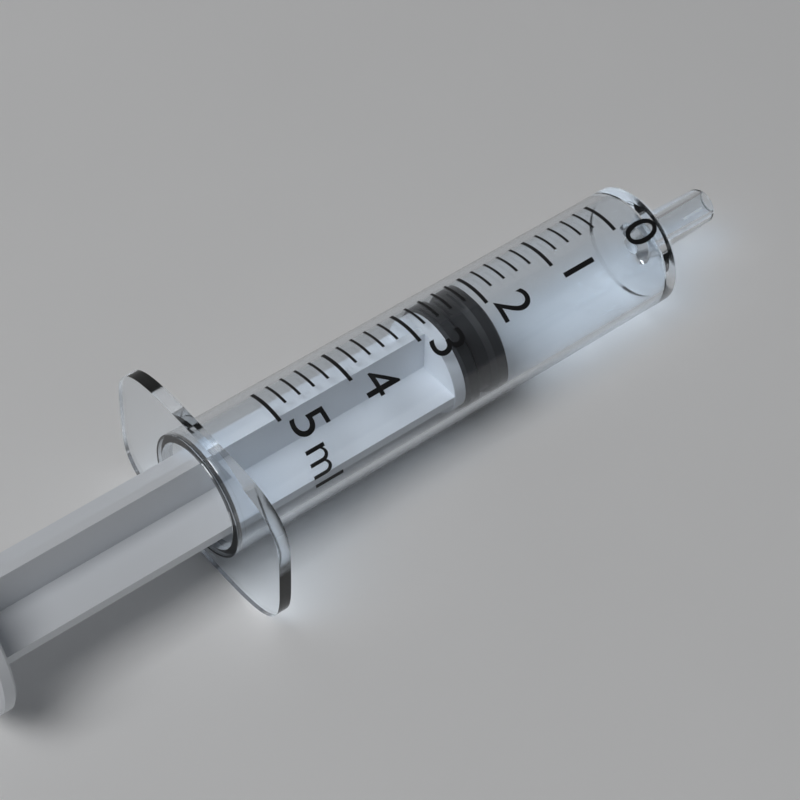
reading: 2.0 ml
